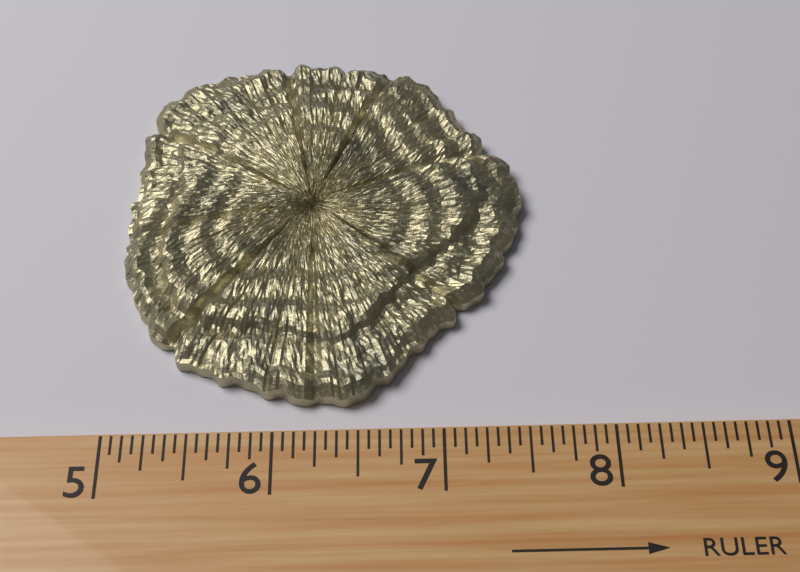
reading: 7.5625 (no unit)
